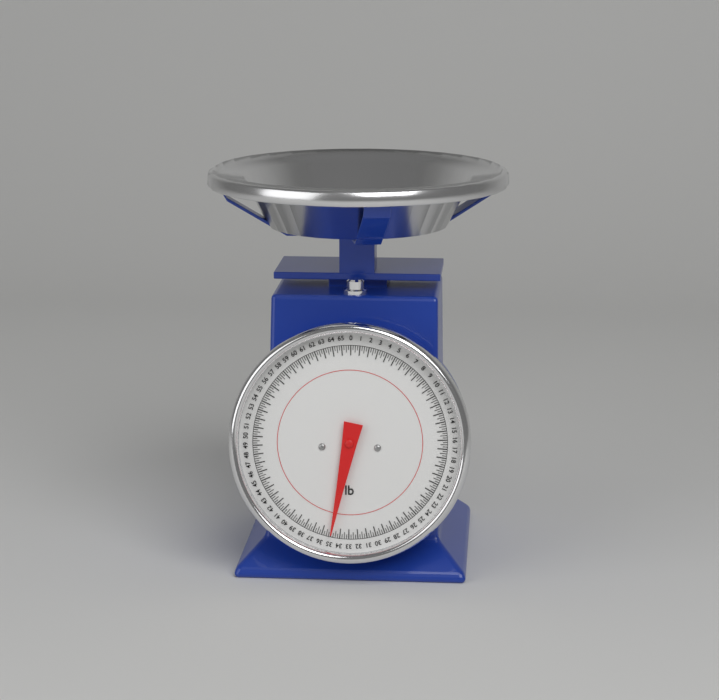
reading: 35.00 lb
